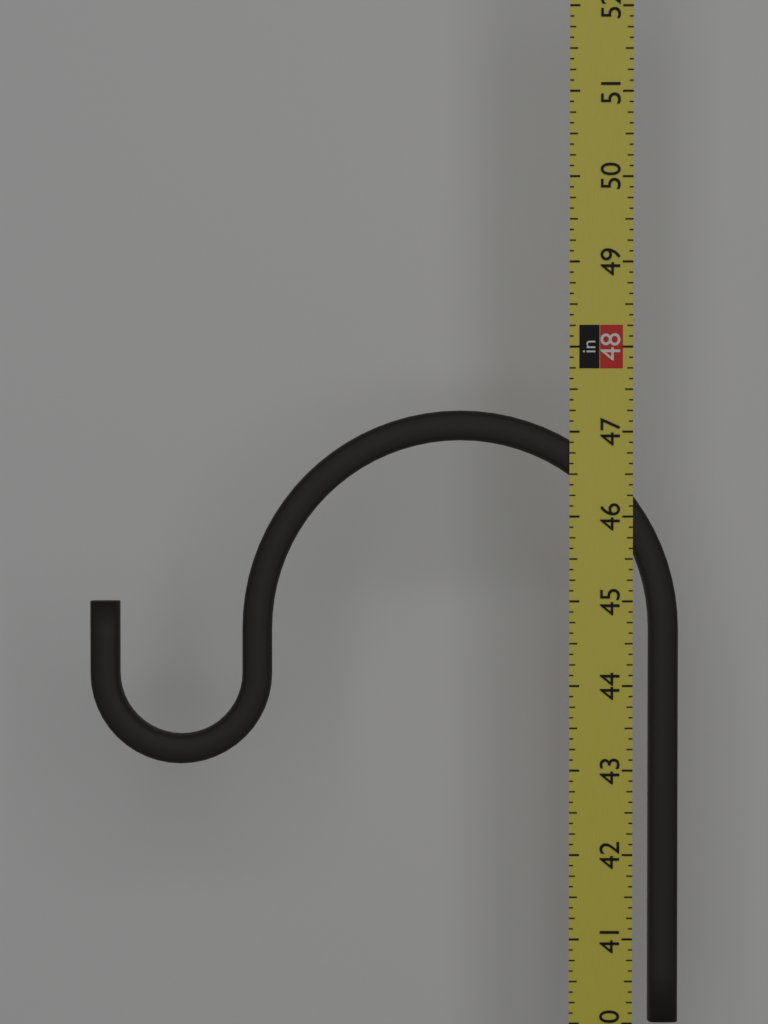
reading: 47.250 in
